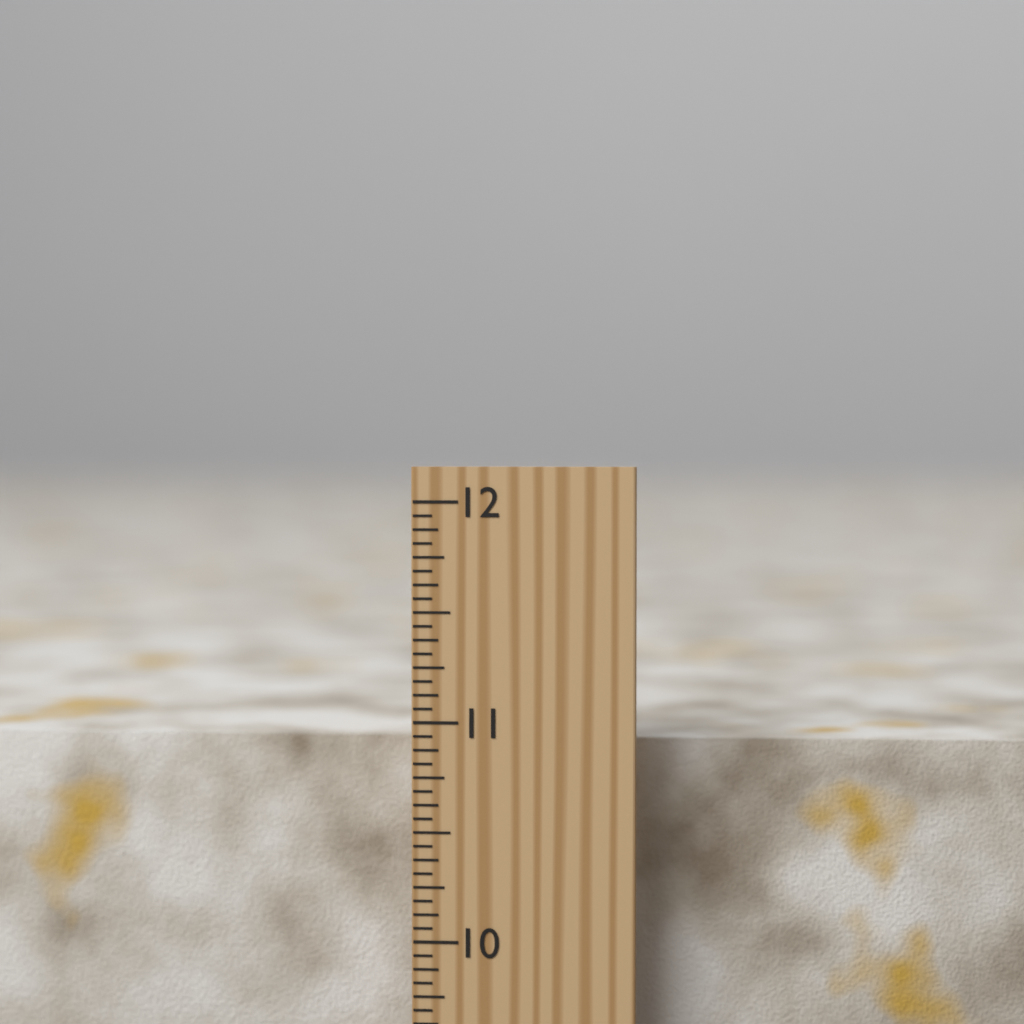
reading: 10.8750 inch
